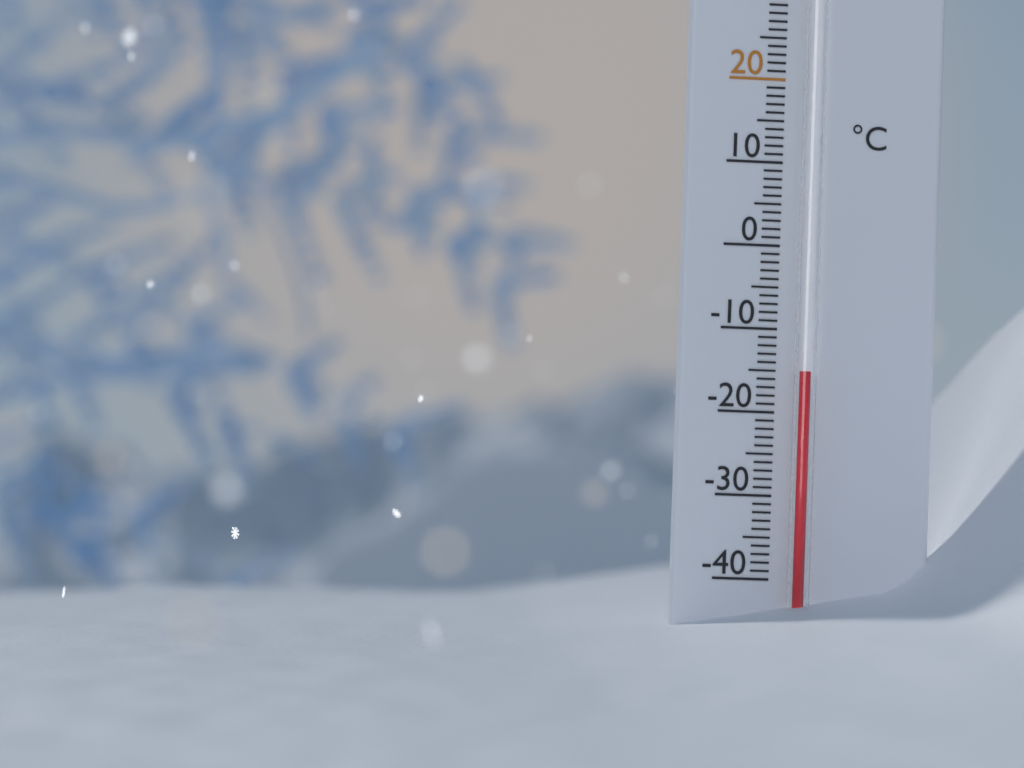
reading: -15 °C
